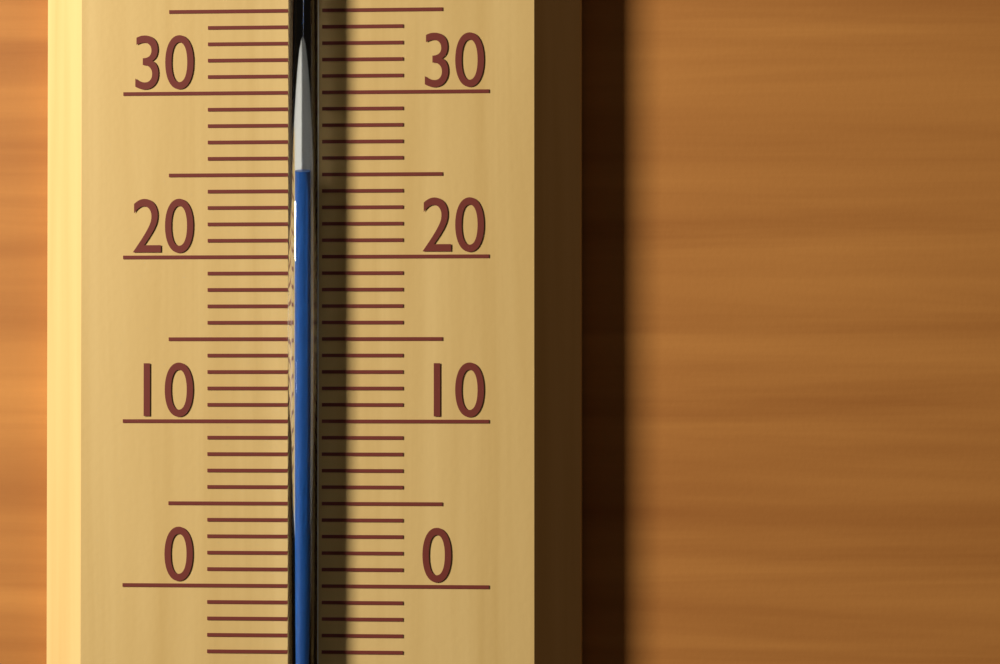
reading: 25 °C
